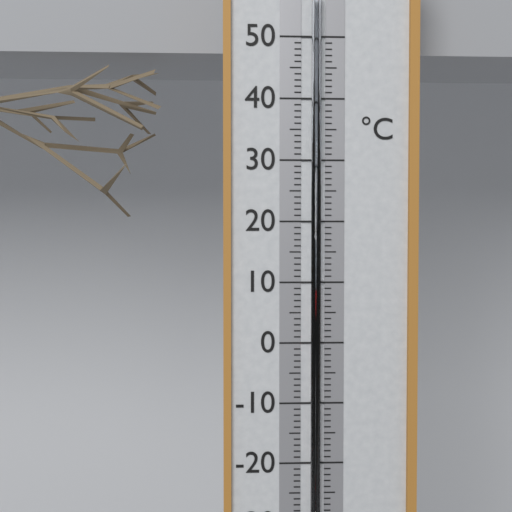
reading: 9 °C
